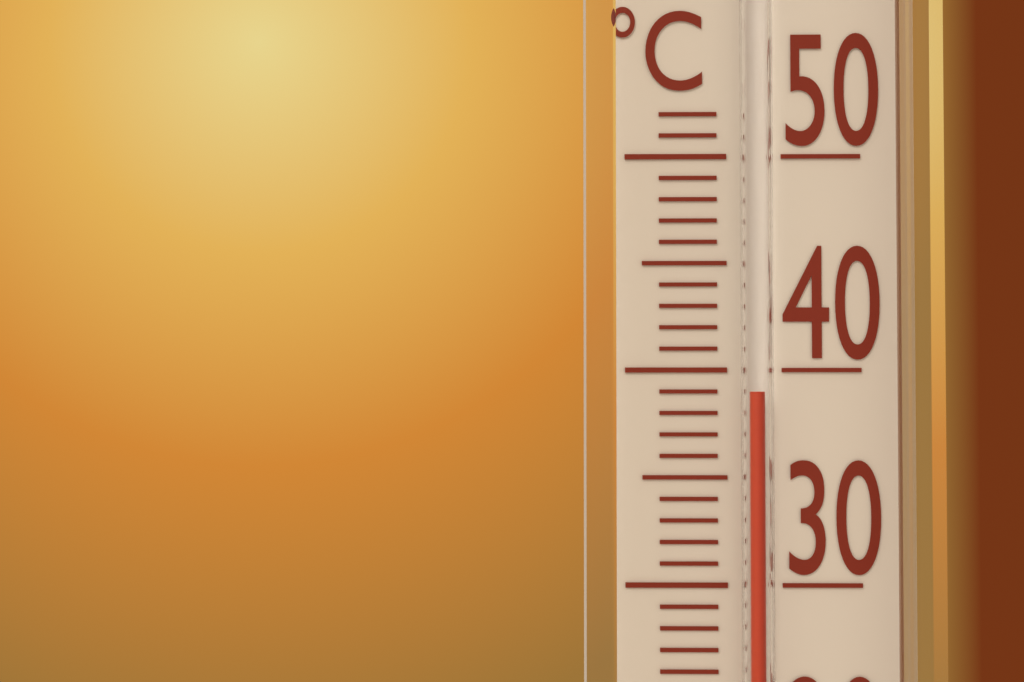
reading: 39 °C
